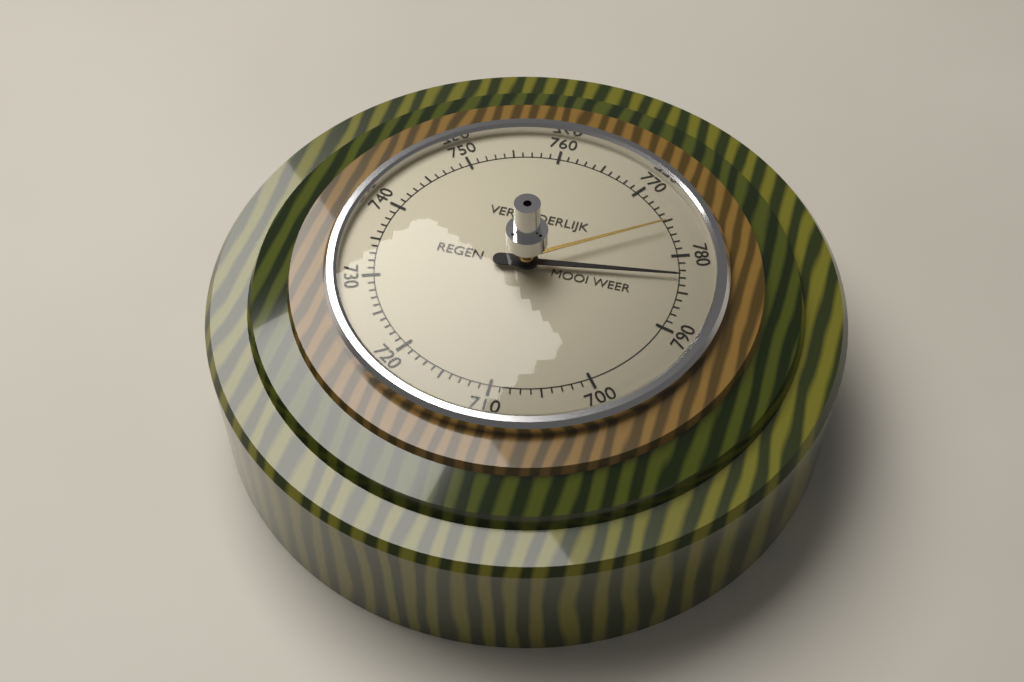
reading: 783 (no unit)
